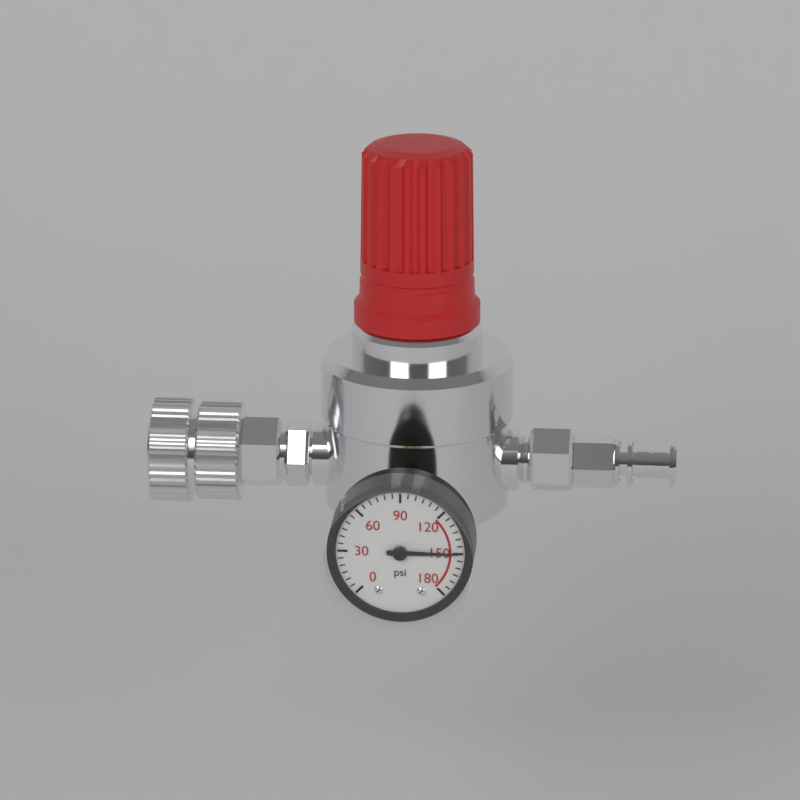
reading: 150 psi
